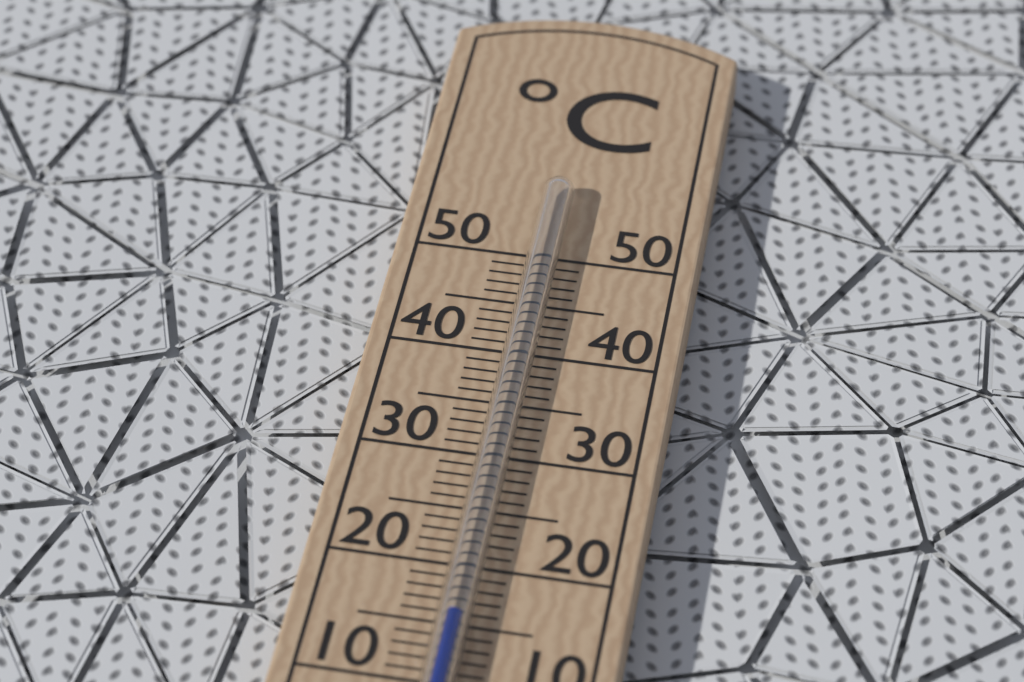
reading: 15 °C
